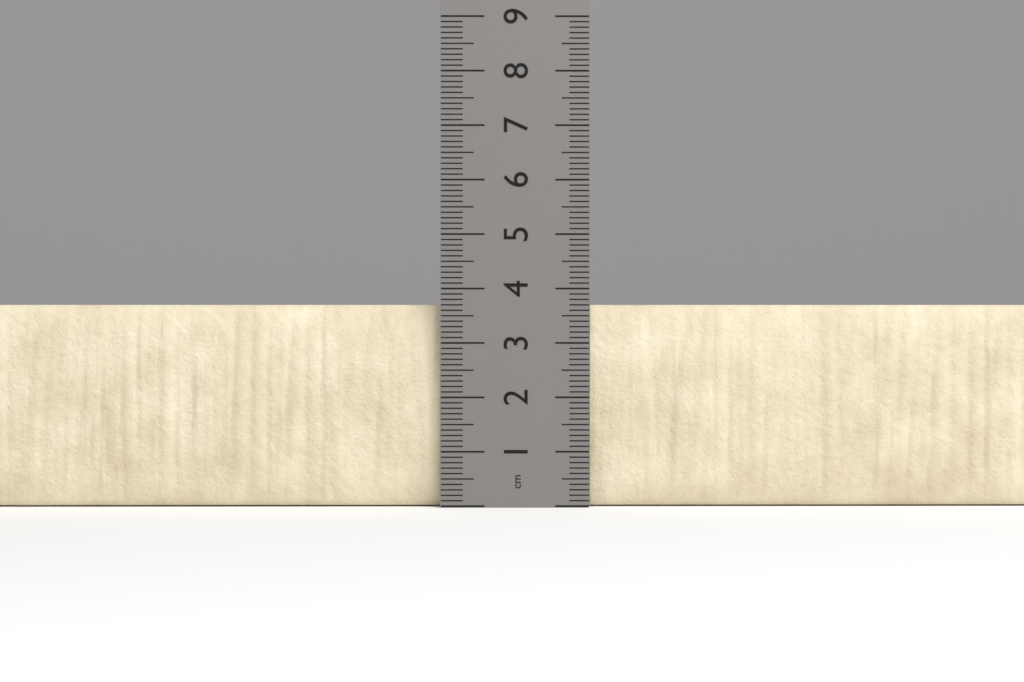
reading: 3.7 cm
